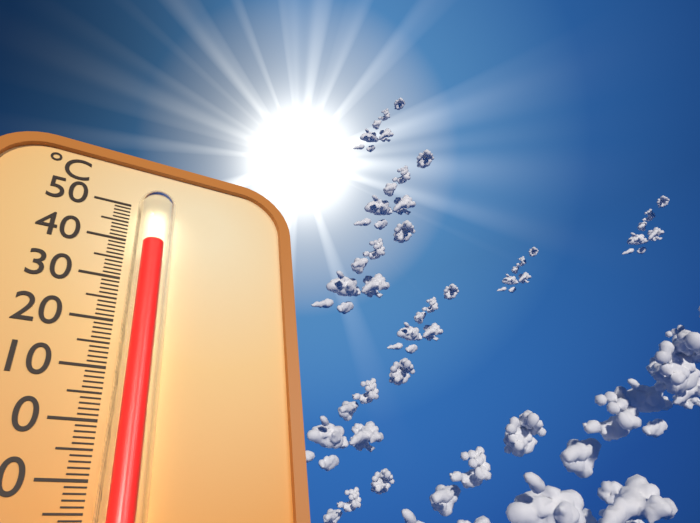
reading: 37 °C
